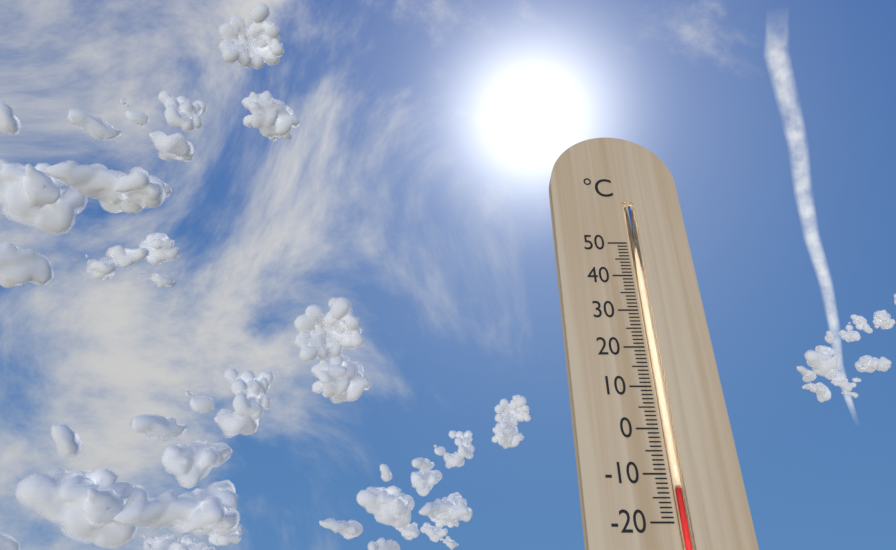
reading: -13 °C
